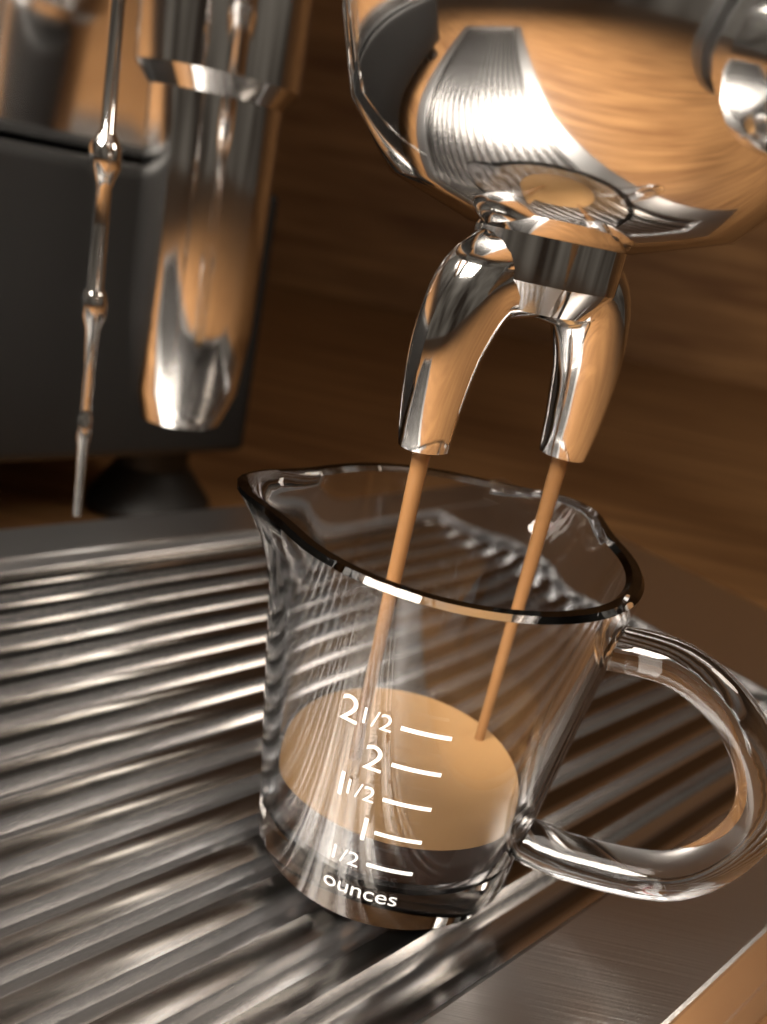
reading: 0.75 ounces
